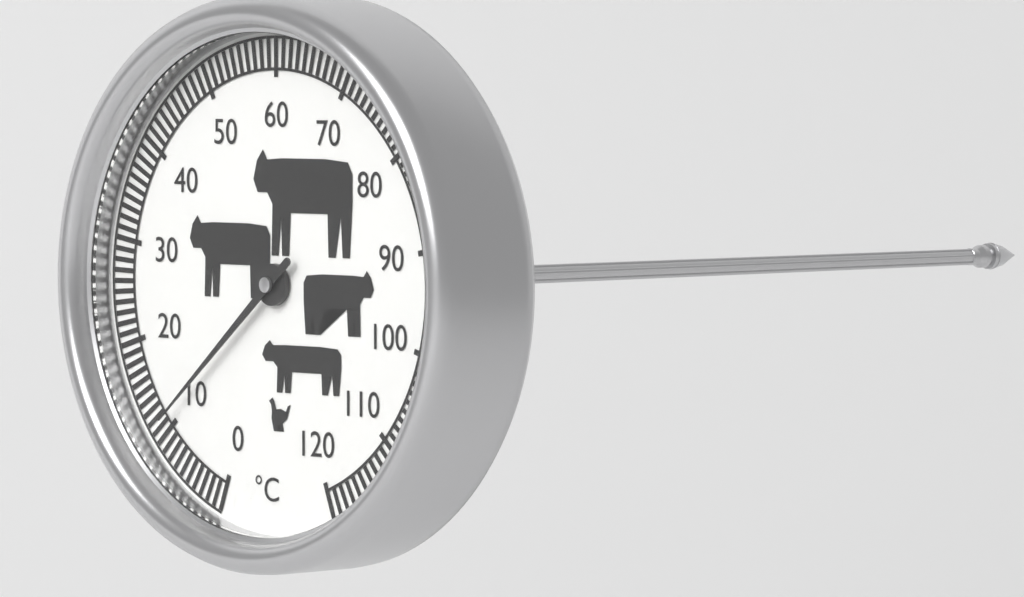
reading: 11 °C
